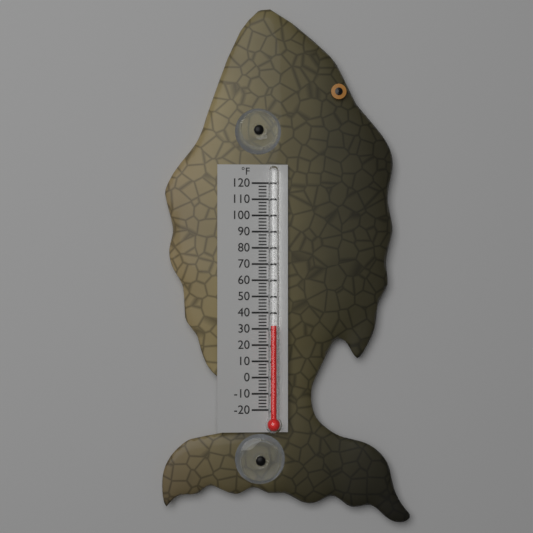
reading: 32 °F
